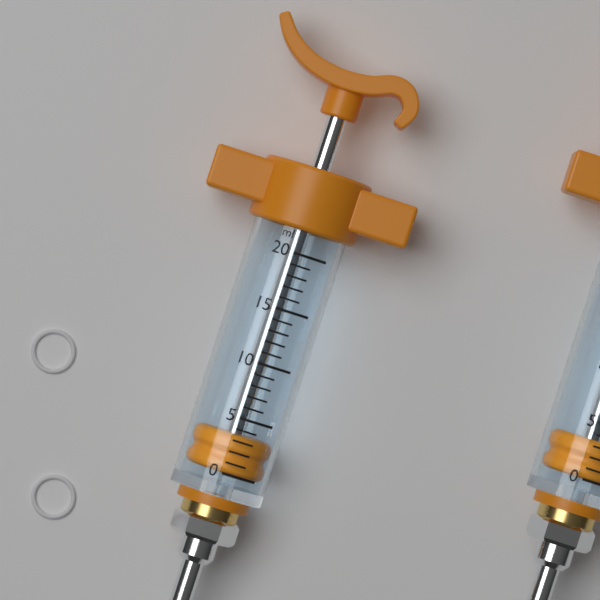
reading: 0 ml
